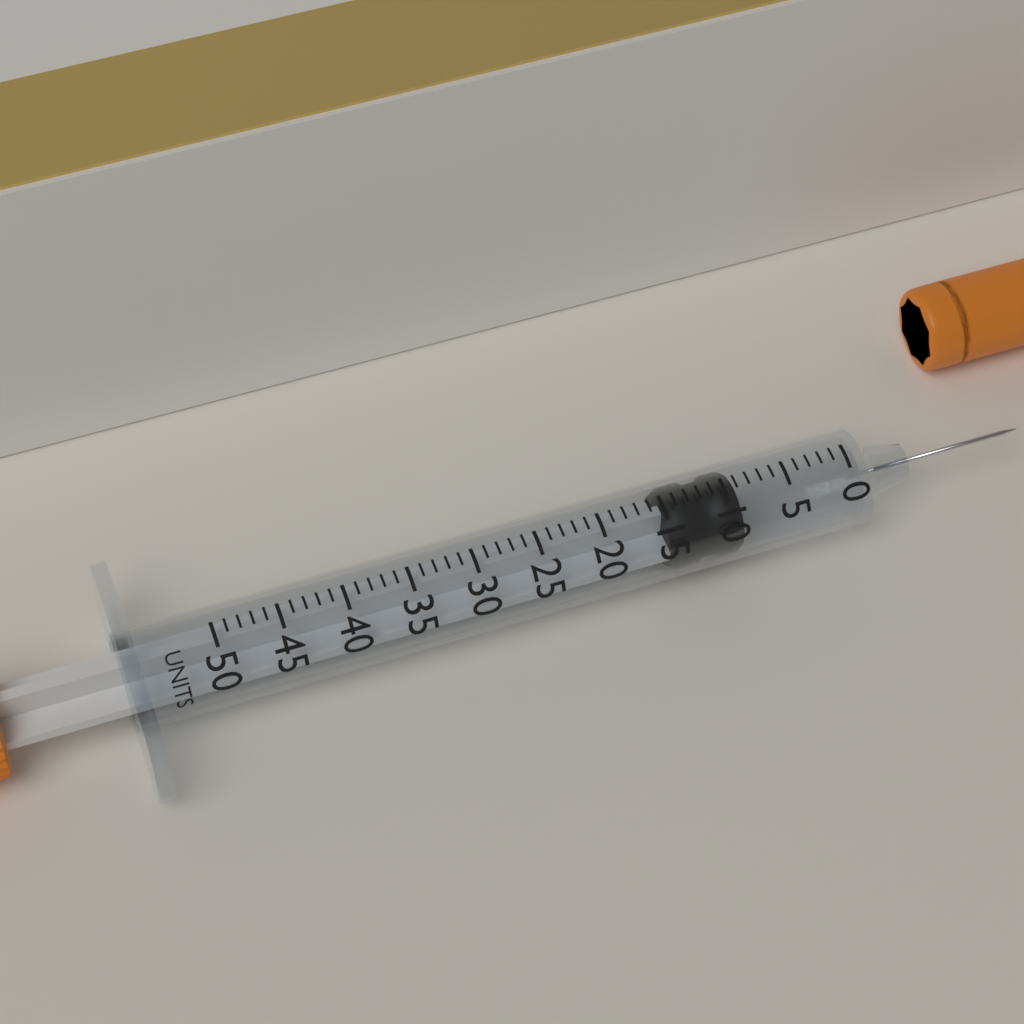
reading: 9 units
